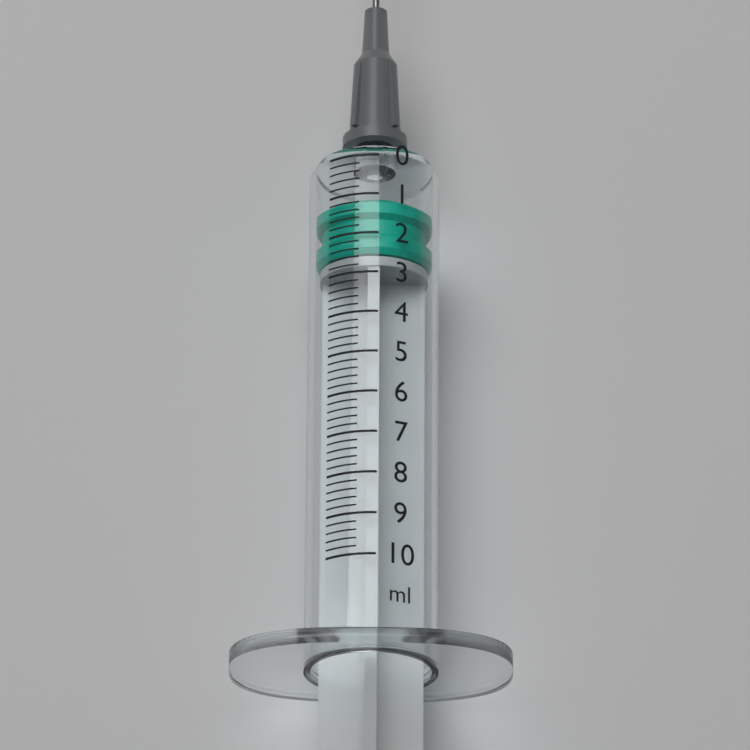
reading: 1.0 ml
